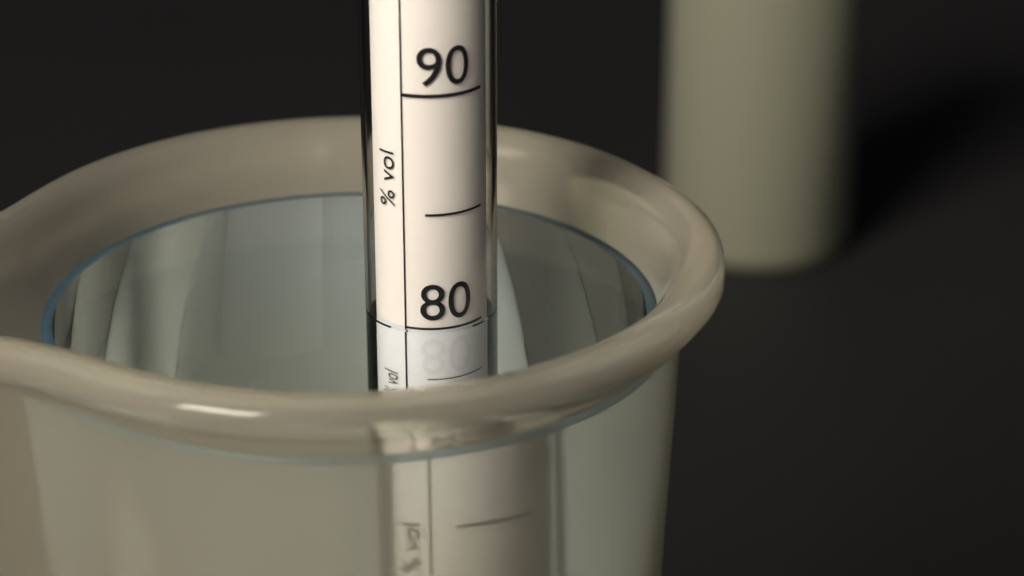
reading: 80 %
